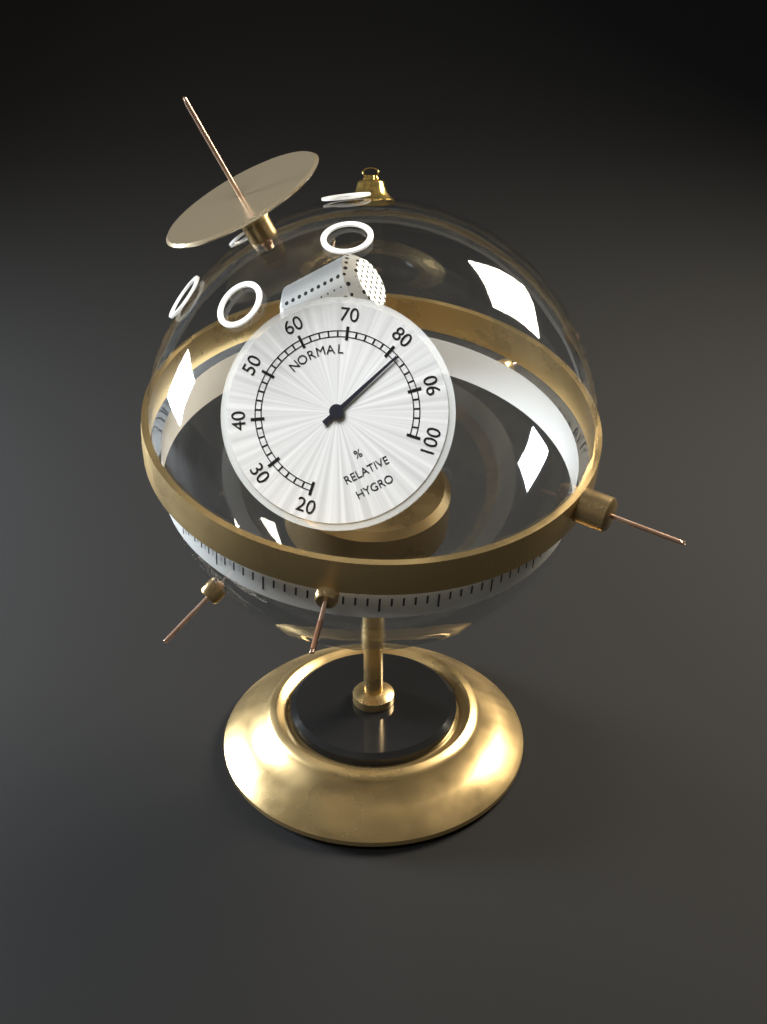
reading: 82 %
